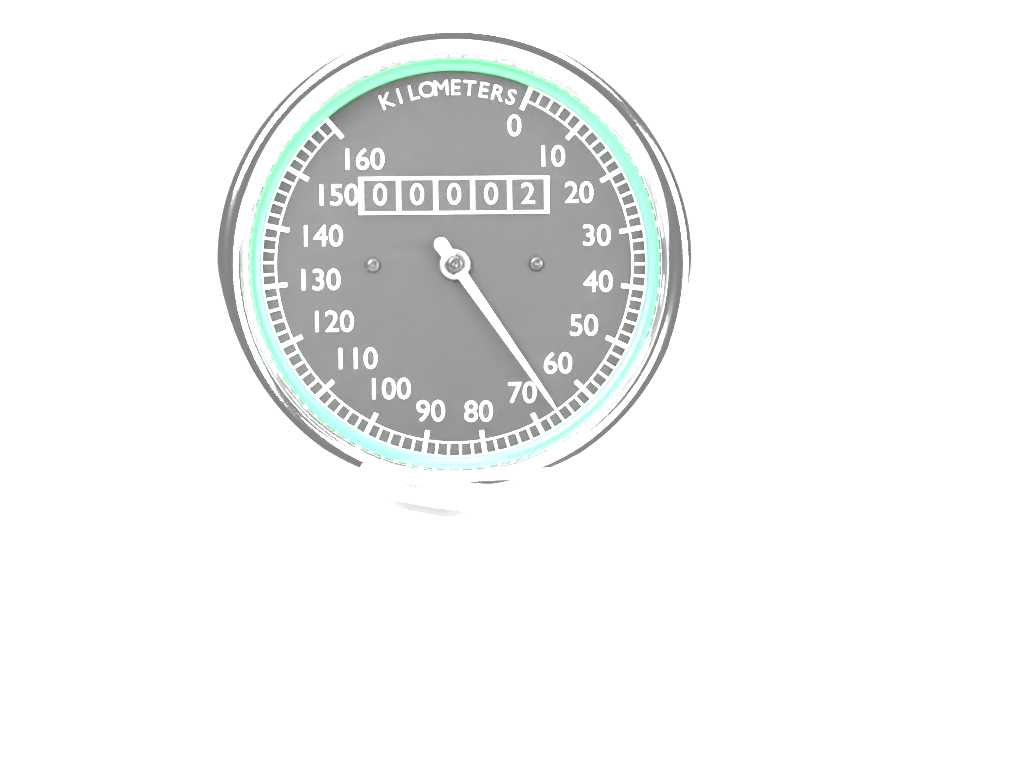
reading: 66 km/h
